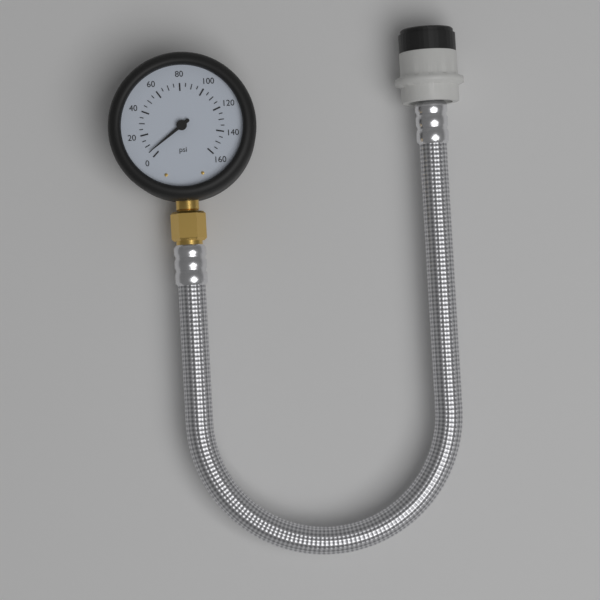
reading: 5 psi
